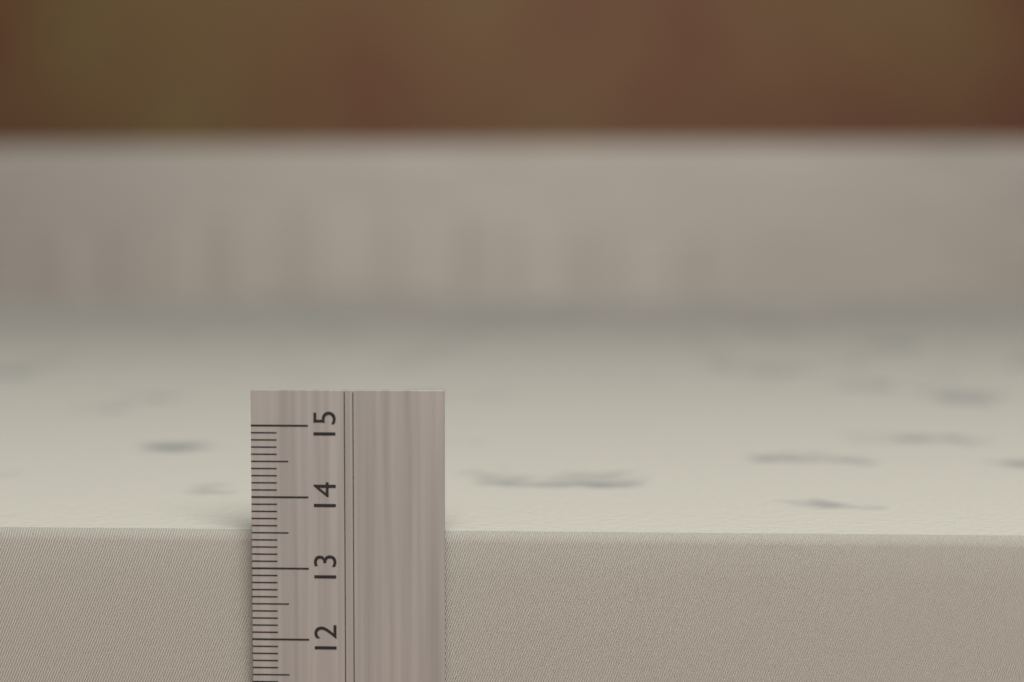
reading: 13.5 cm
